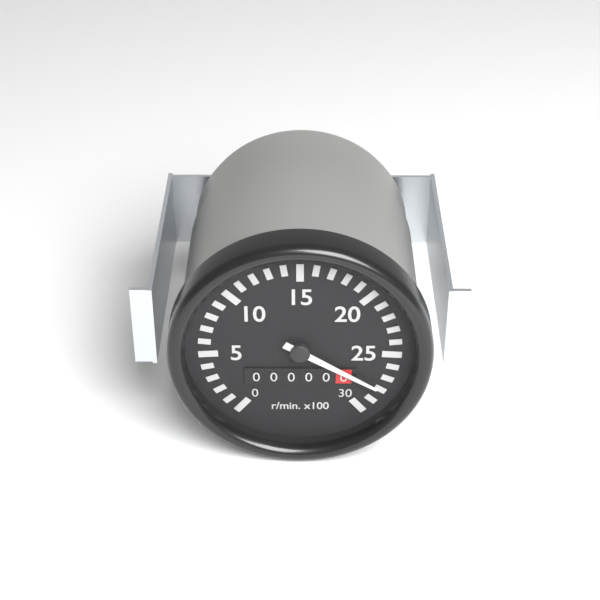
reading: 2800 r/min
